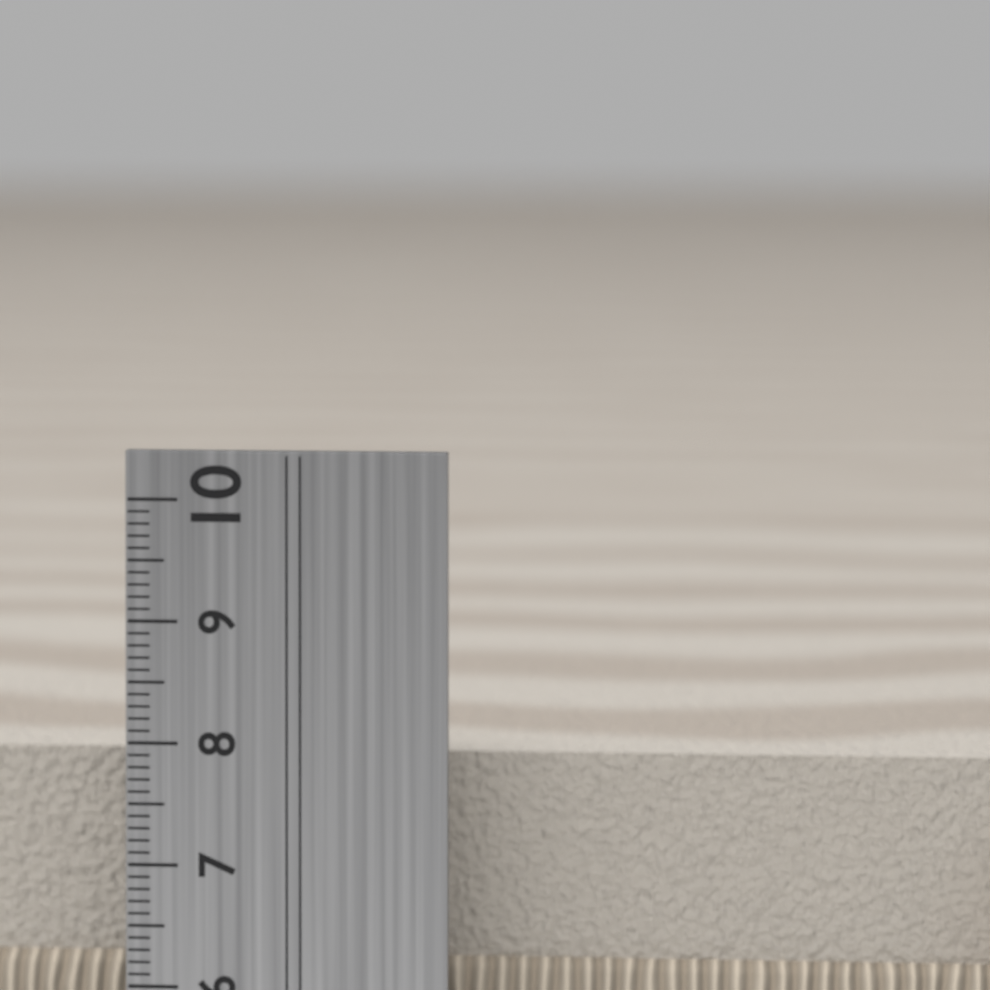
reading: 7.8 cm
